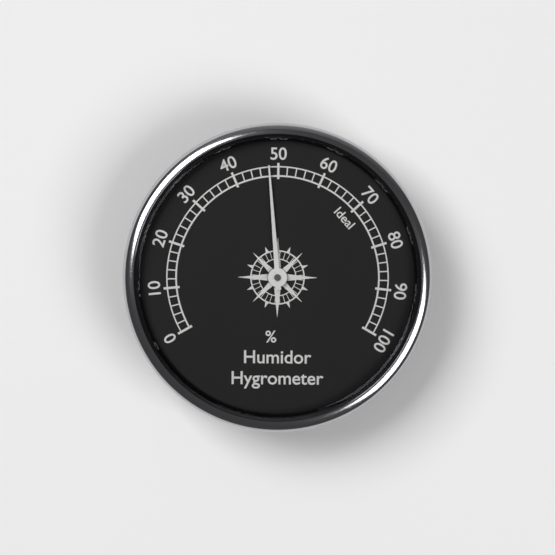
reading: 48 %
